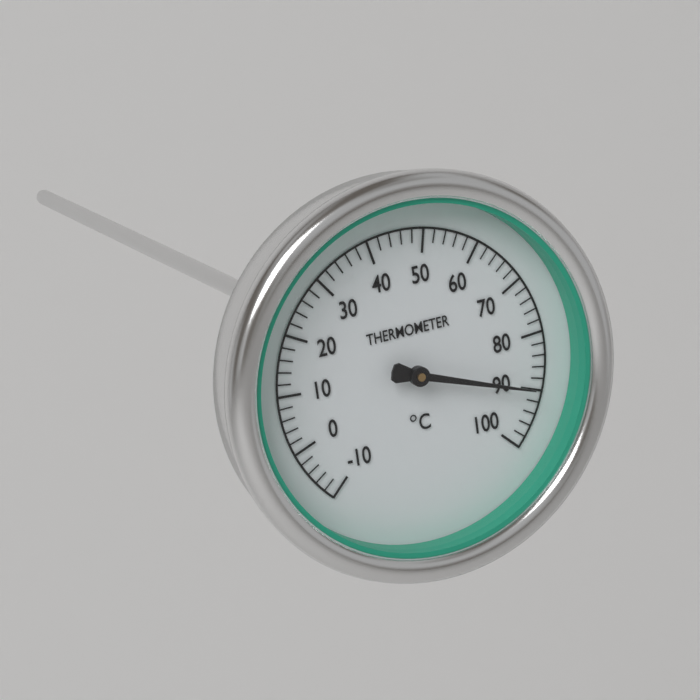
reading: 90 °C
